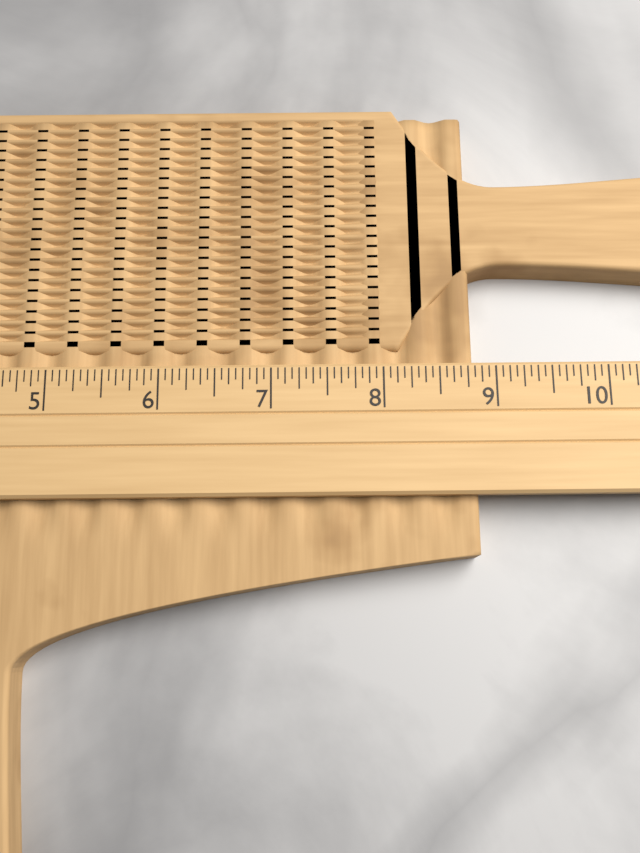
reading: 8.8125 (no unit)
